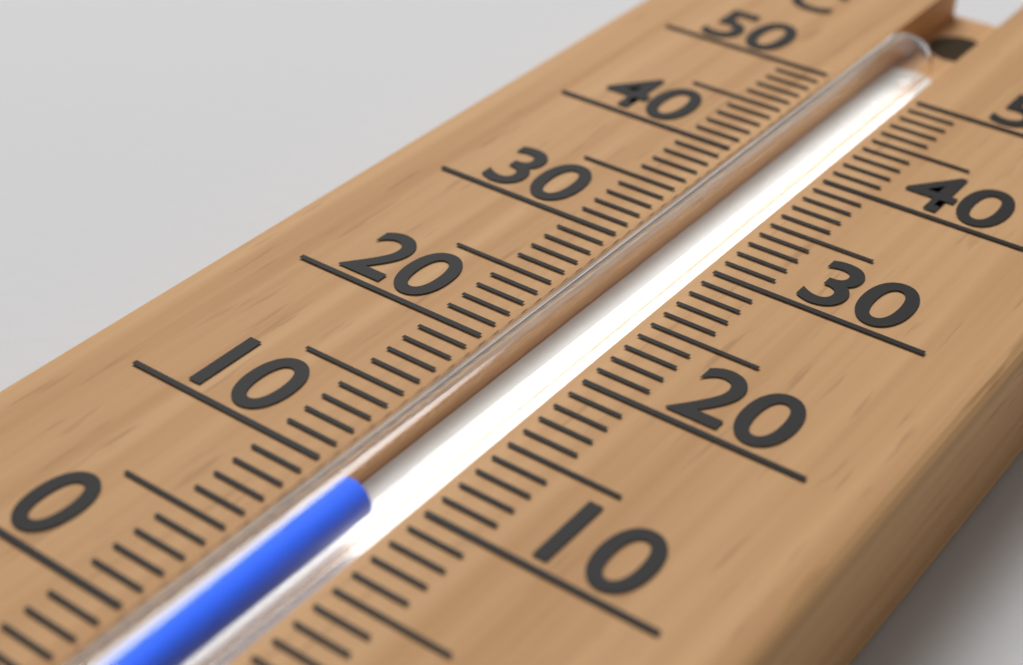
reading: 9 °C
